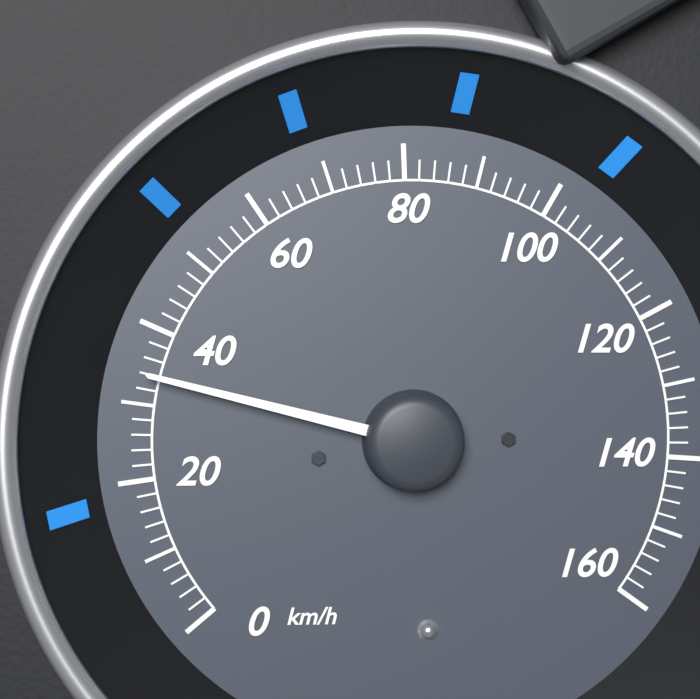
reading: 34 km/h
